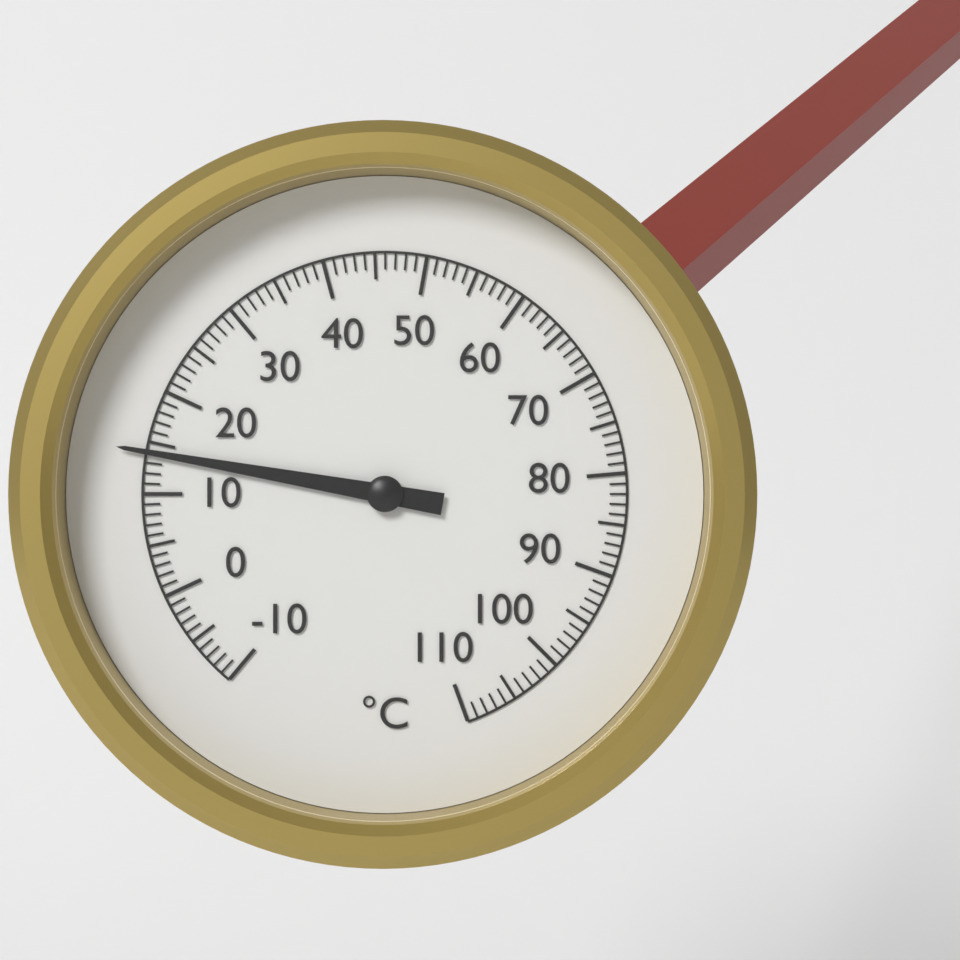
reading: 14 °C
